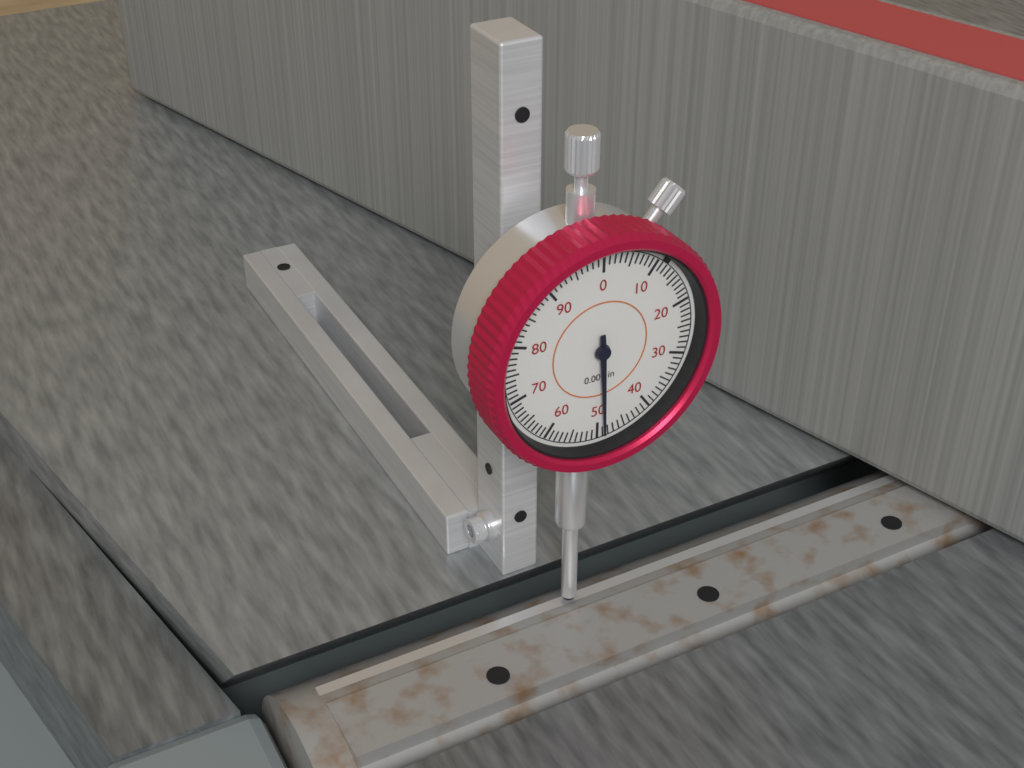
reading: 0.049 in
